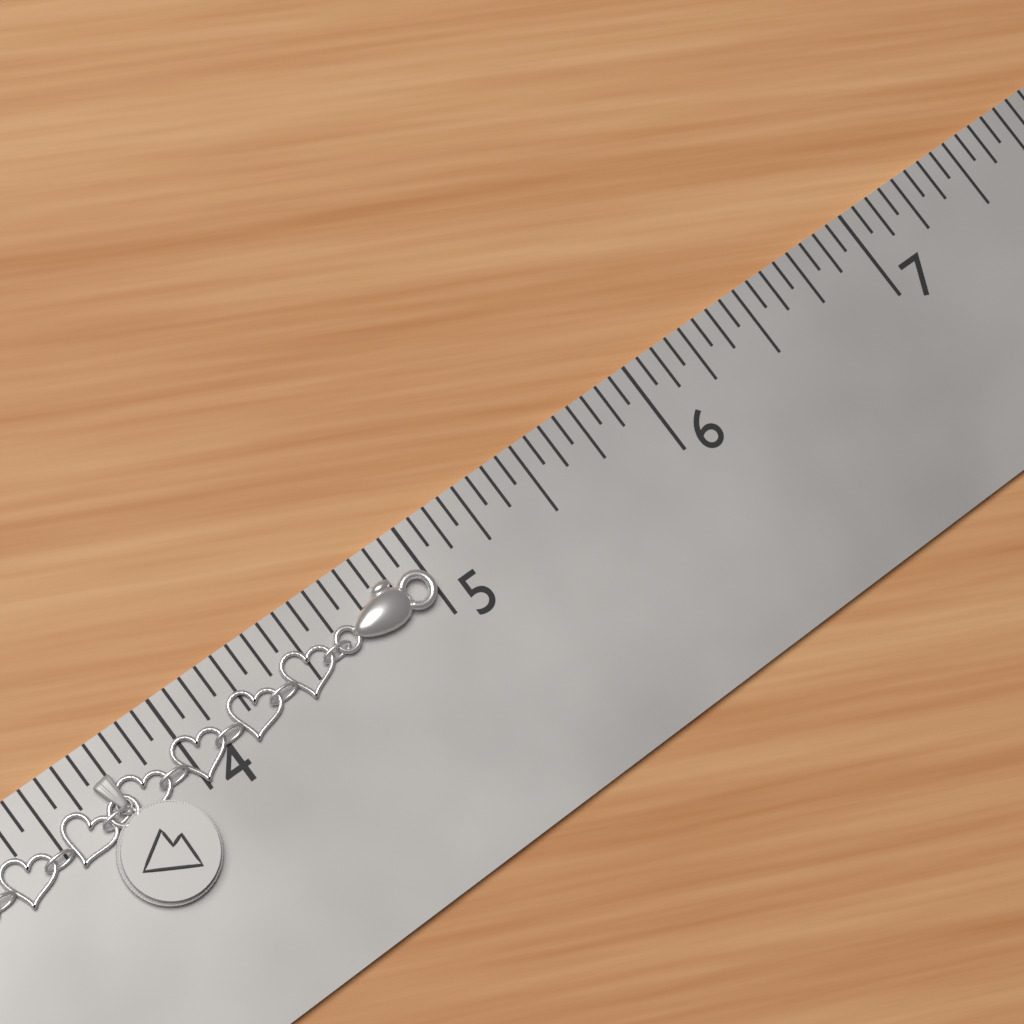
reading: 5.0000 in
